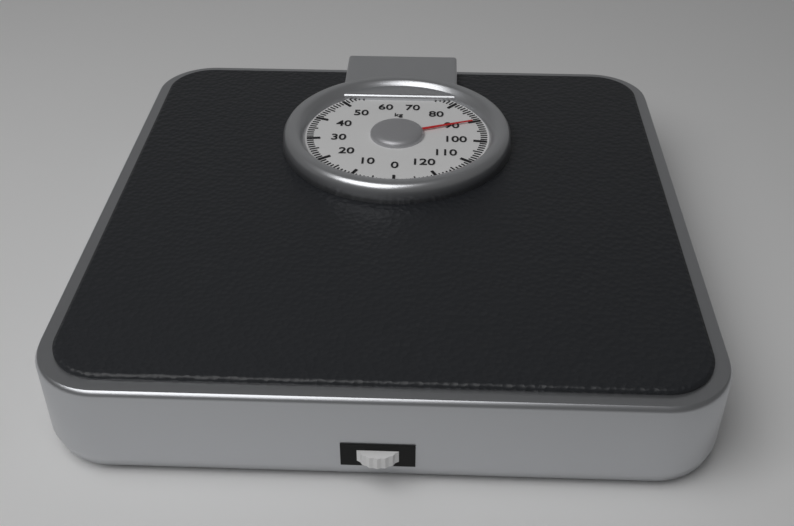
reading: 90 kg
